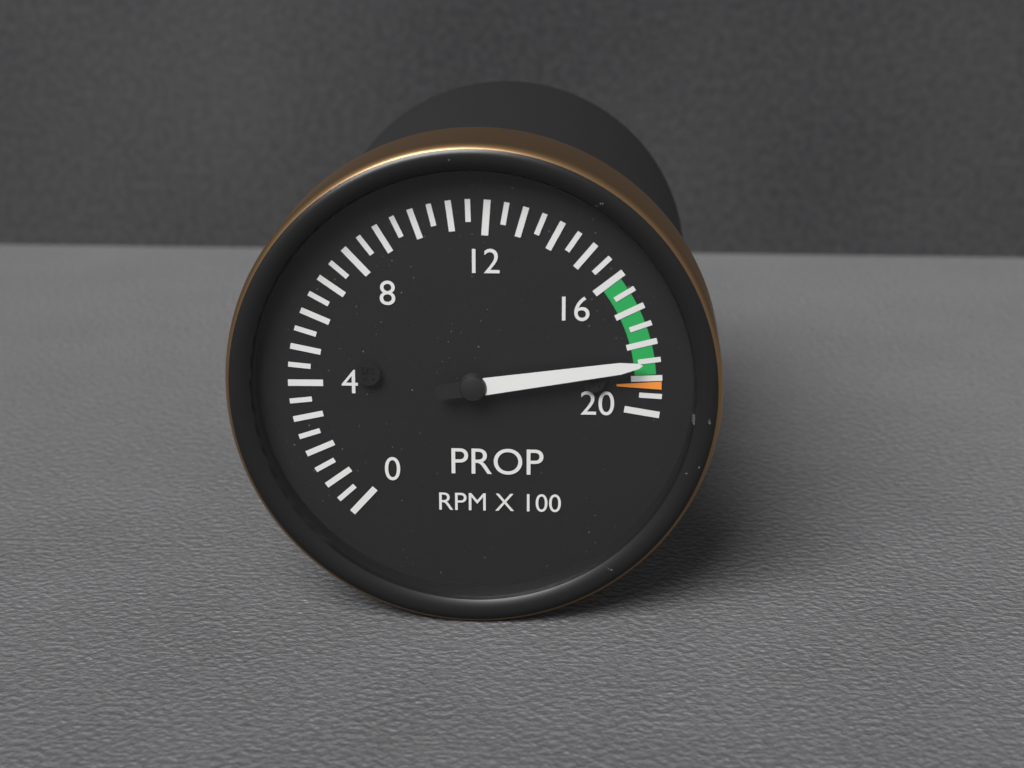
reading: 18.5 RPM X 100
